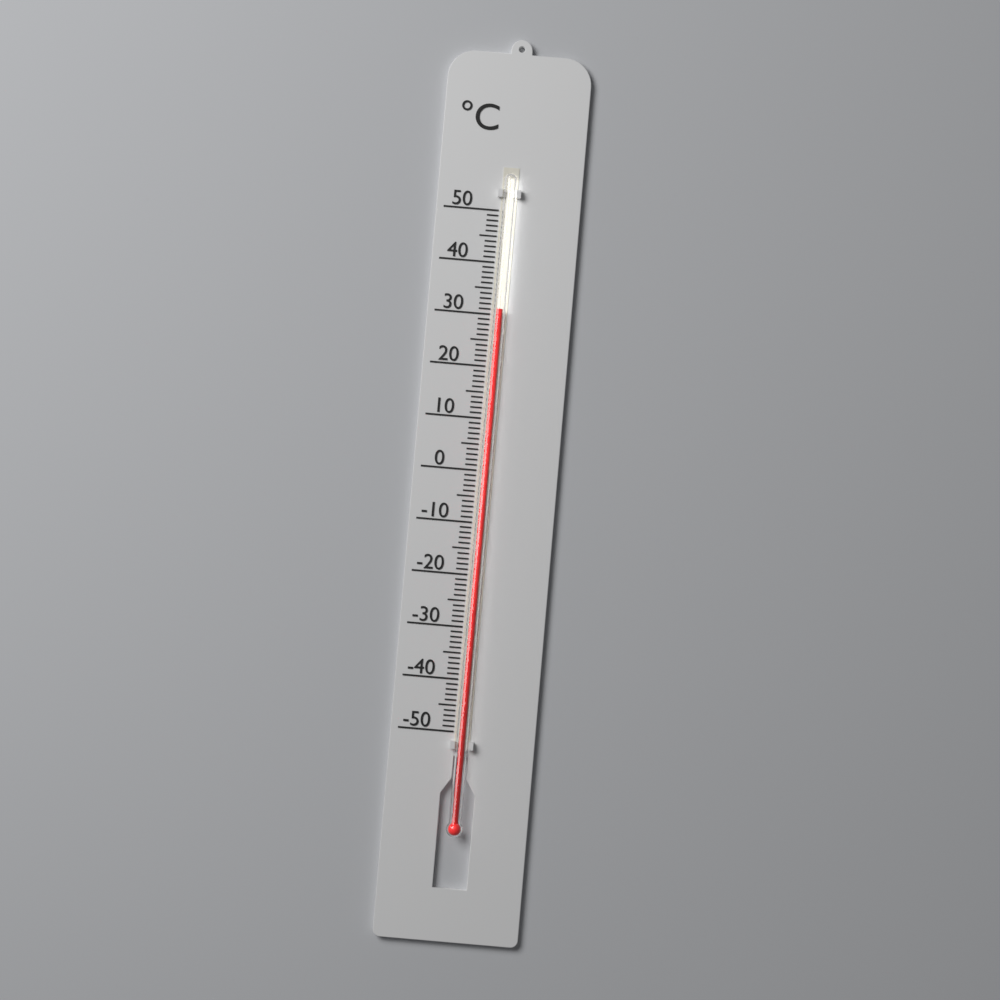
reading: 31 °C
